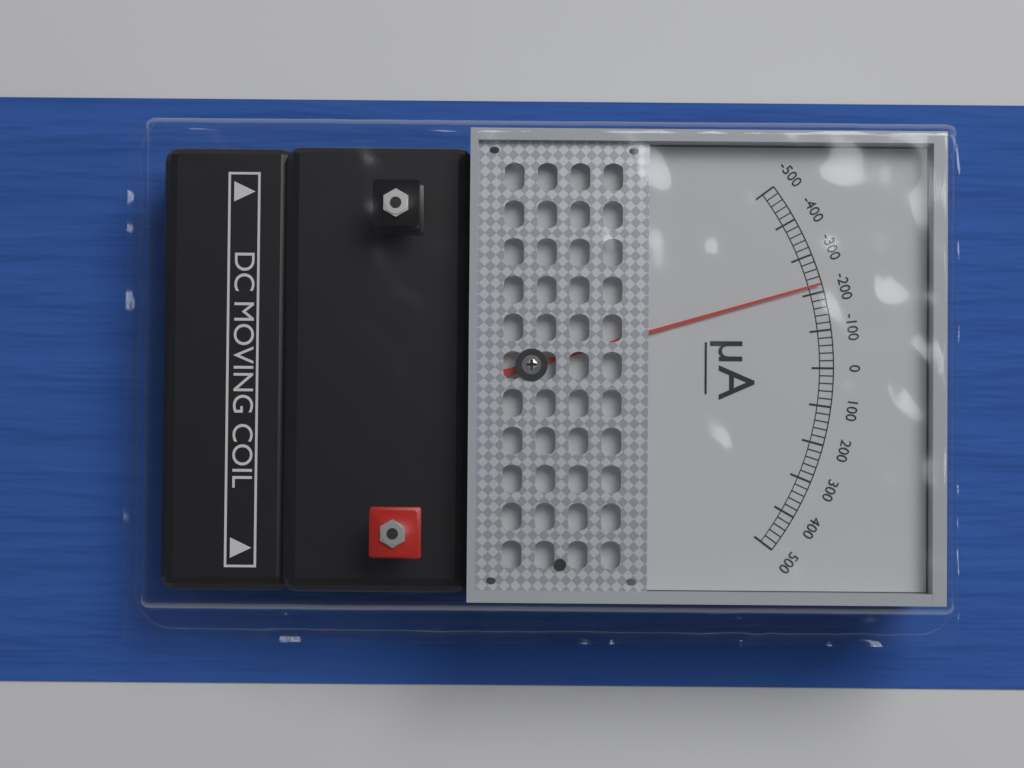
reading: -220 µA
